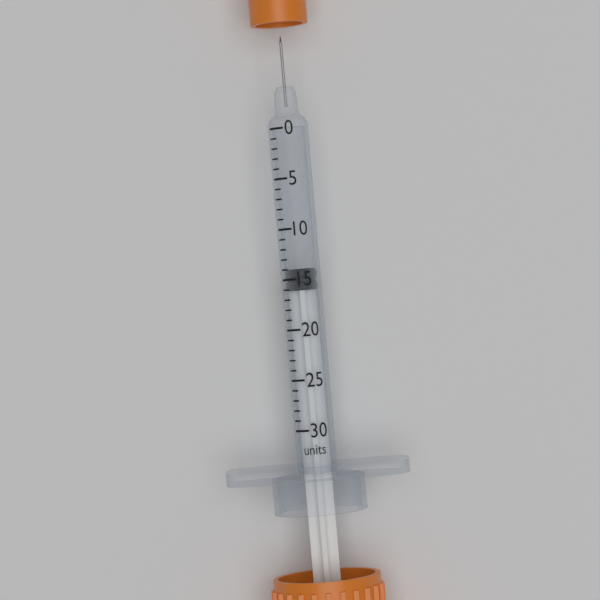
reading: 14 units
